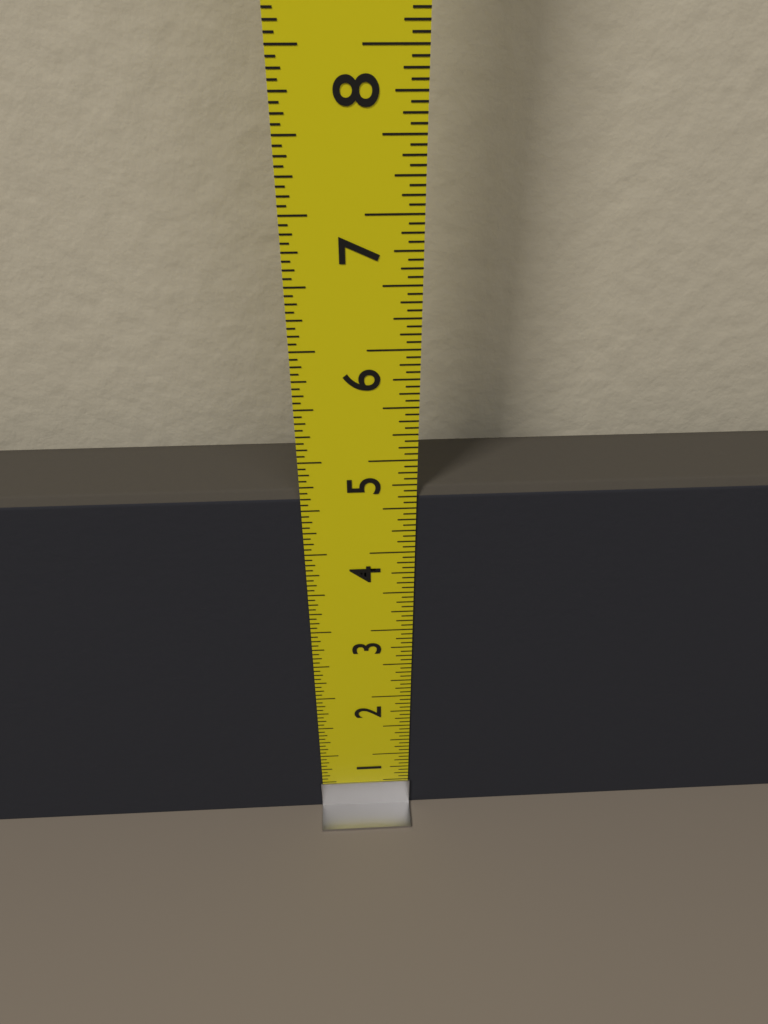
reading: 4.6875 in
